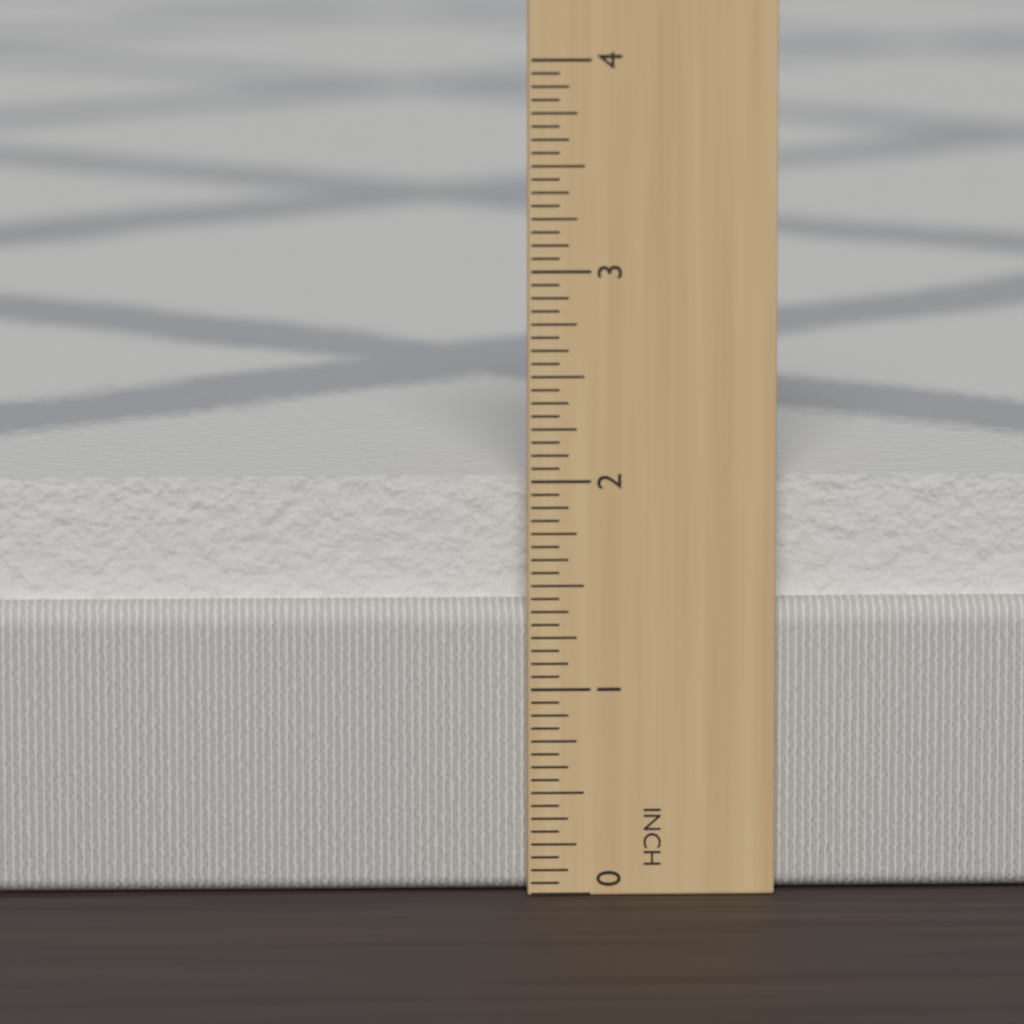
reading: 2.0000 in
